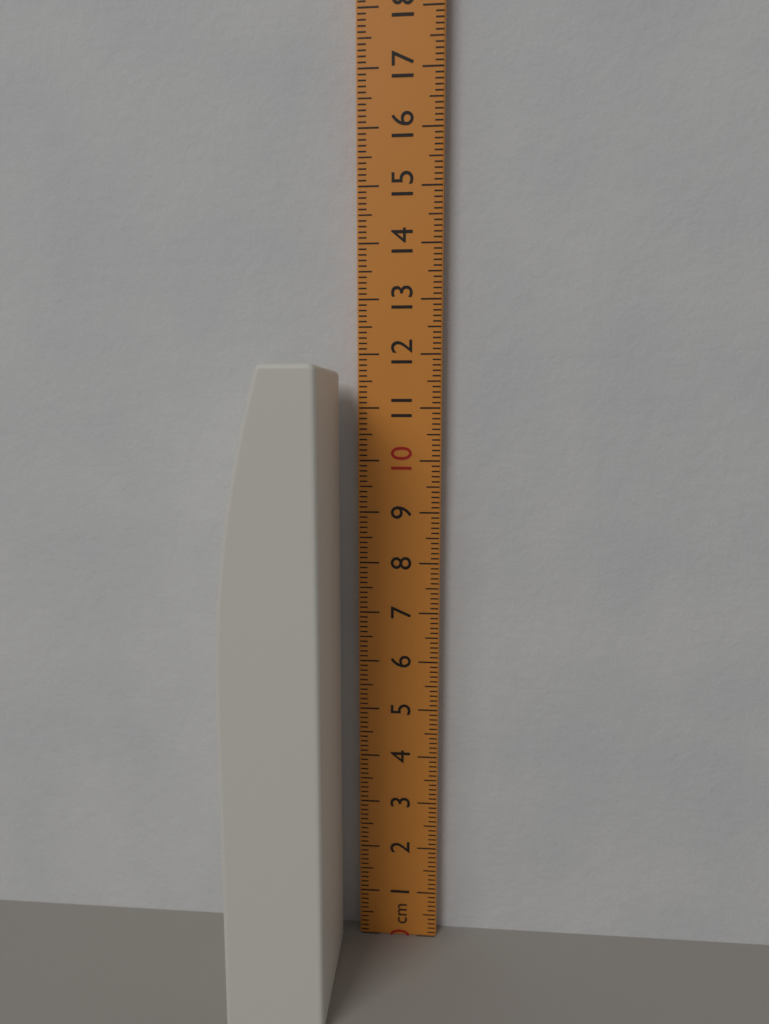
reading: 11.7 cm
